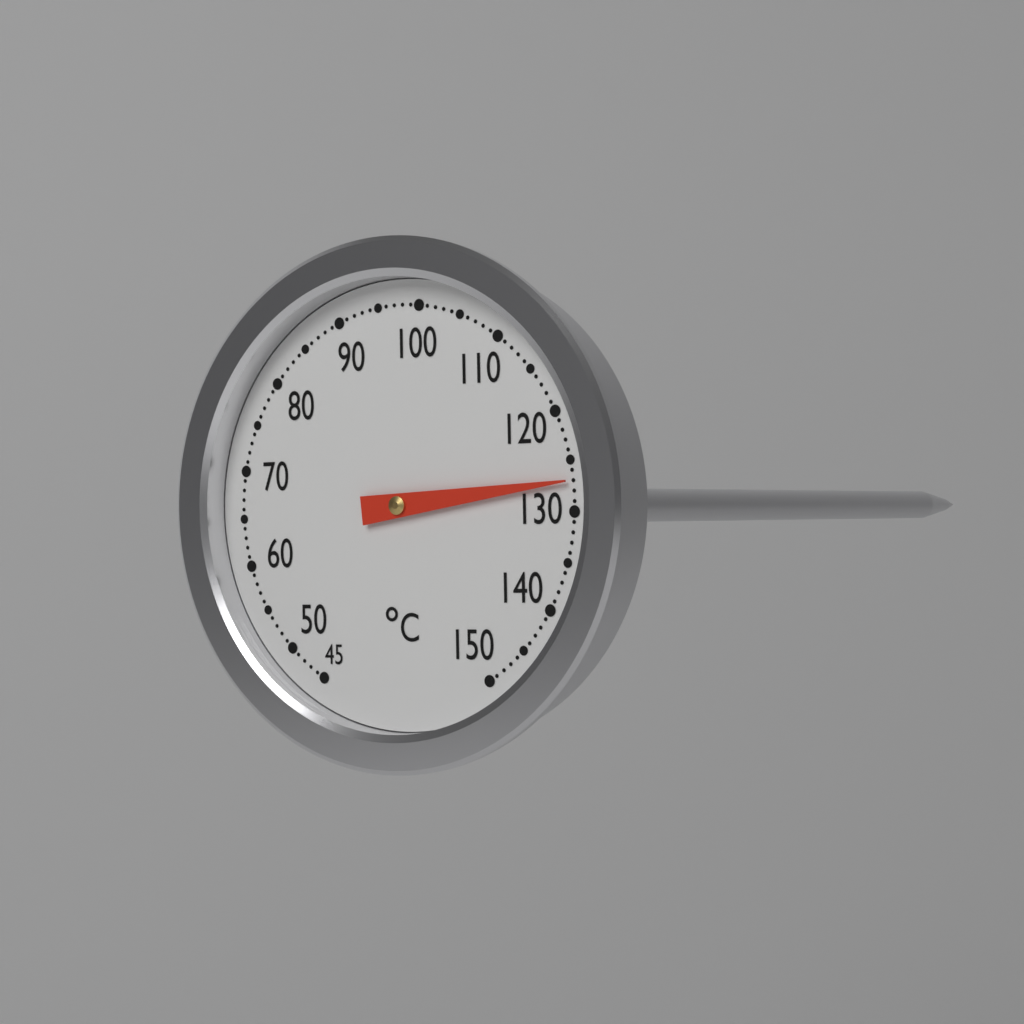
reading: 127 °C
